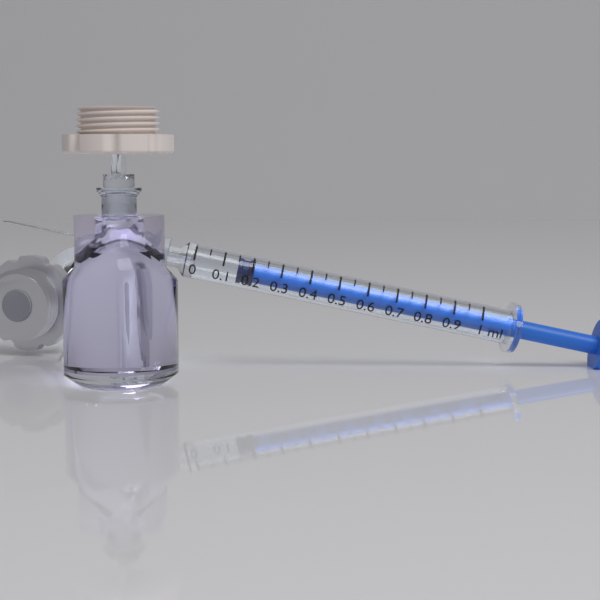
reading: 0.15 ml
